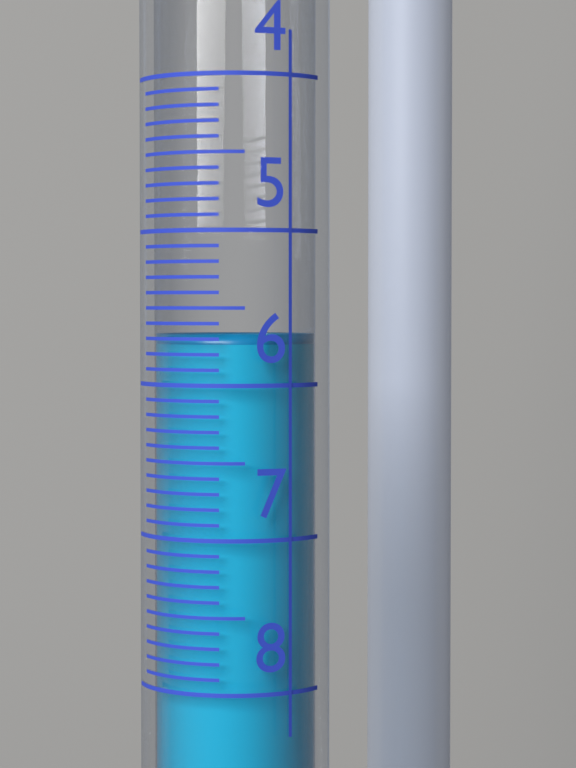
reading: 5.7 (no unit)
